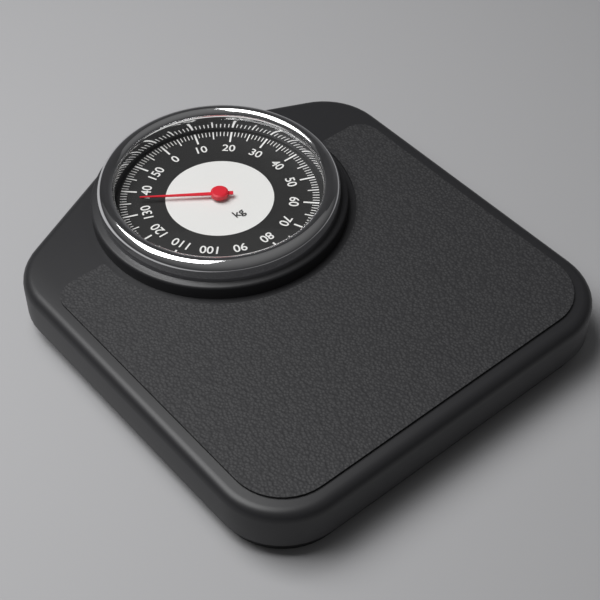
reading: 136 kg
